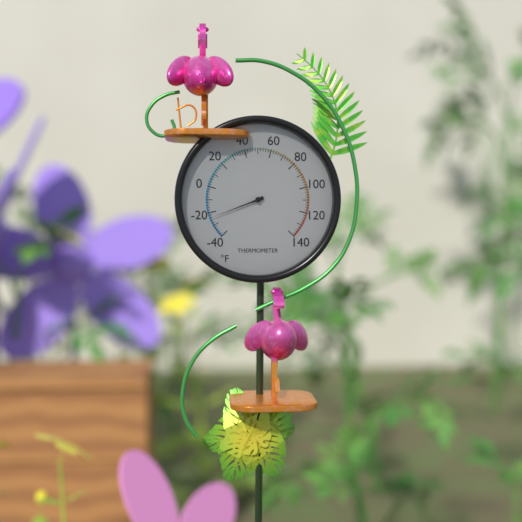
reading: -24 °F
